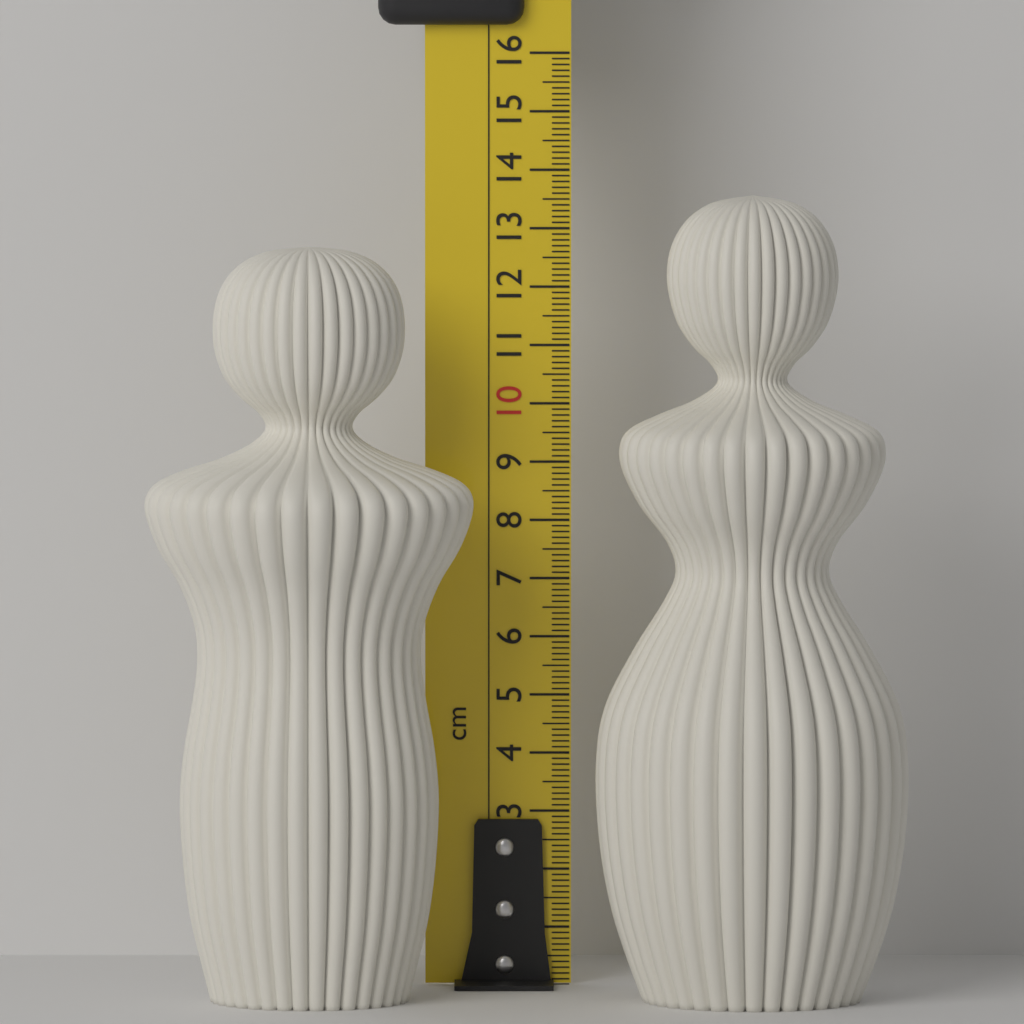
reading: 12.8 cm
